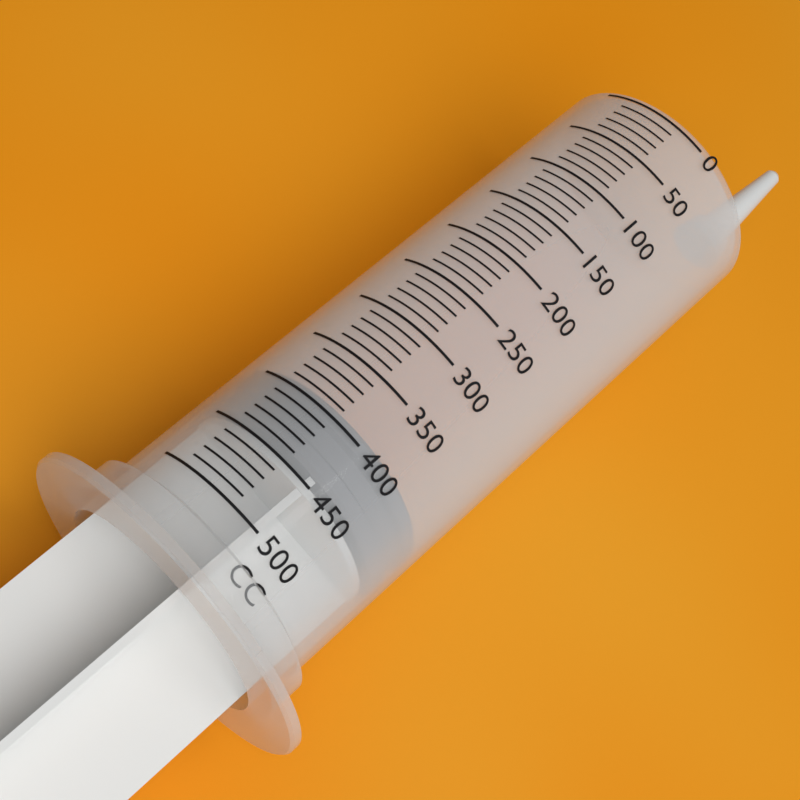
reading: 390 cc
